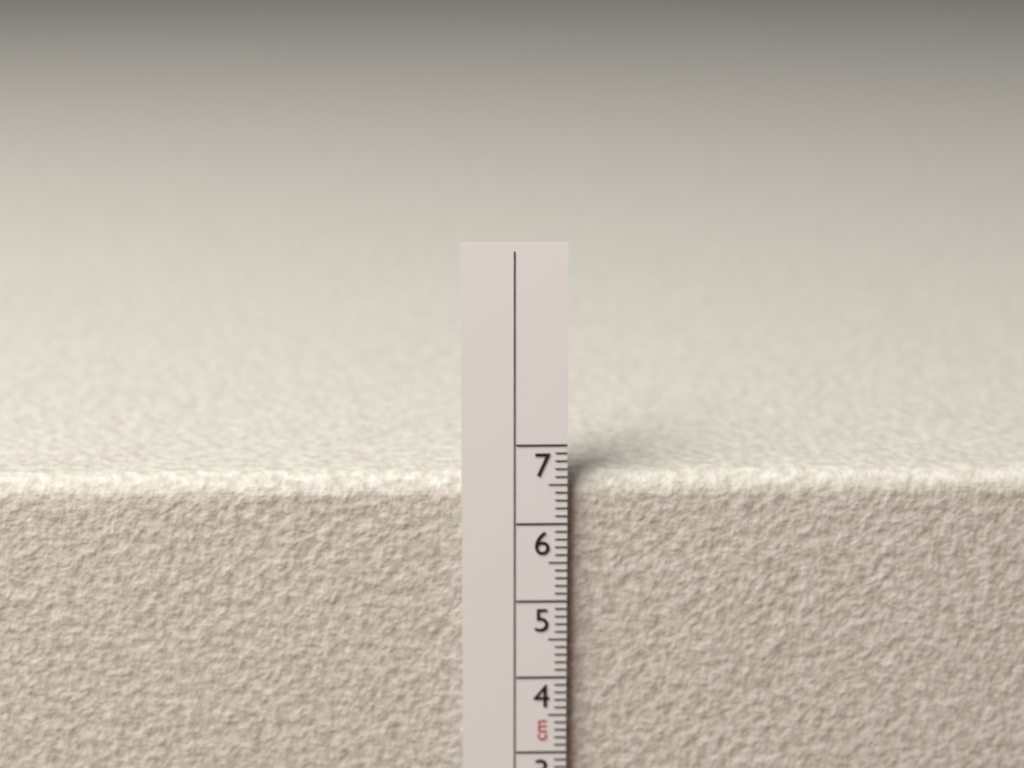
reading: 6.6 cm
